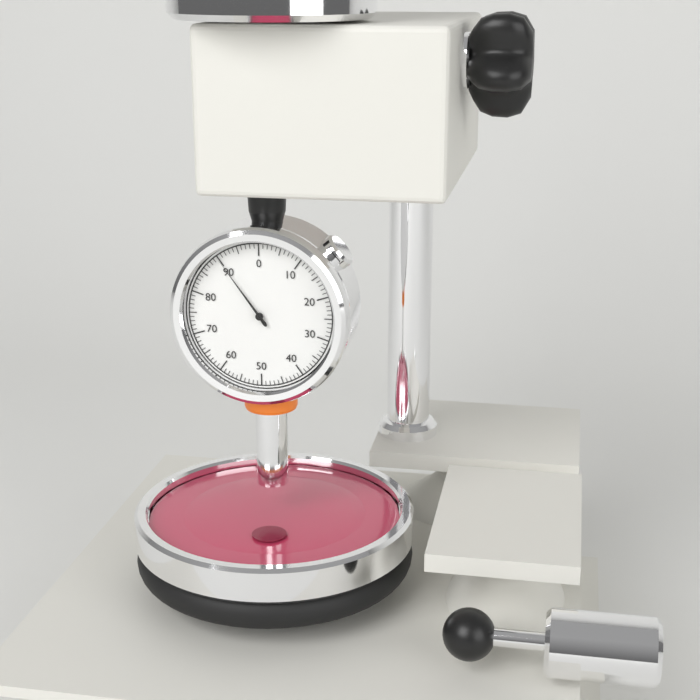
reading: 90 (no unit)
